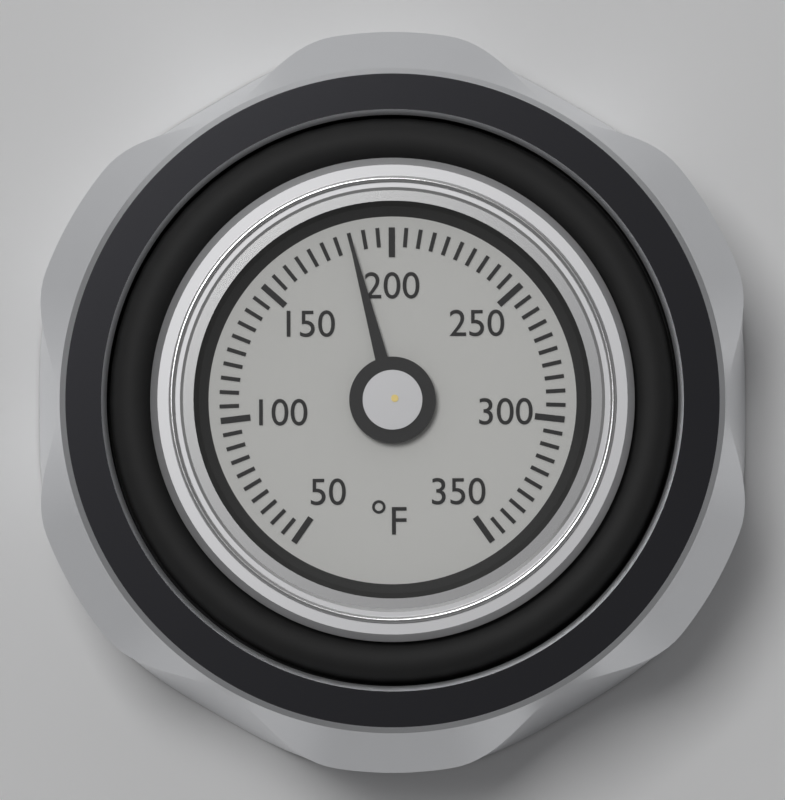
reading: 185 °F
